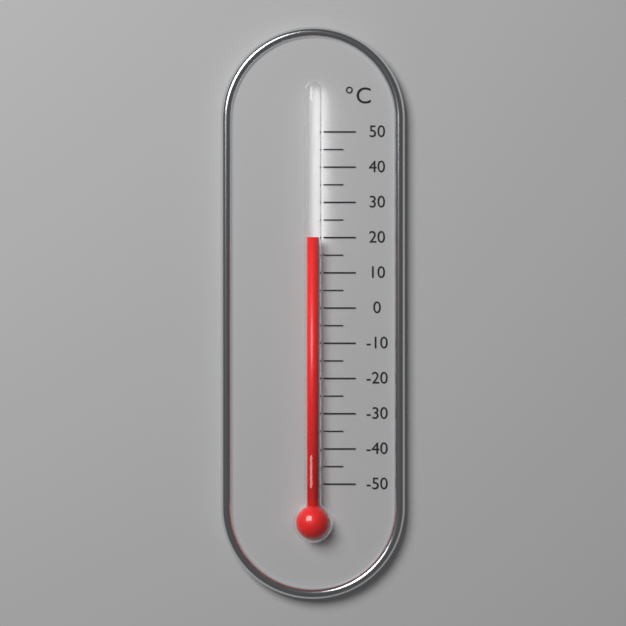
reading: 20 °C
